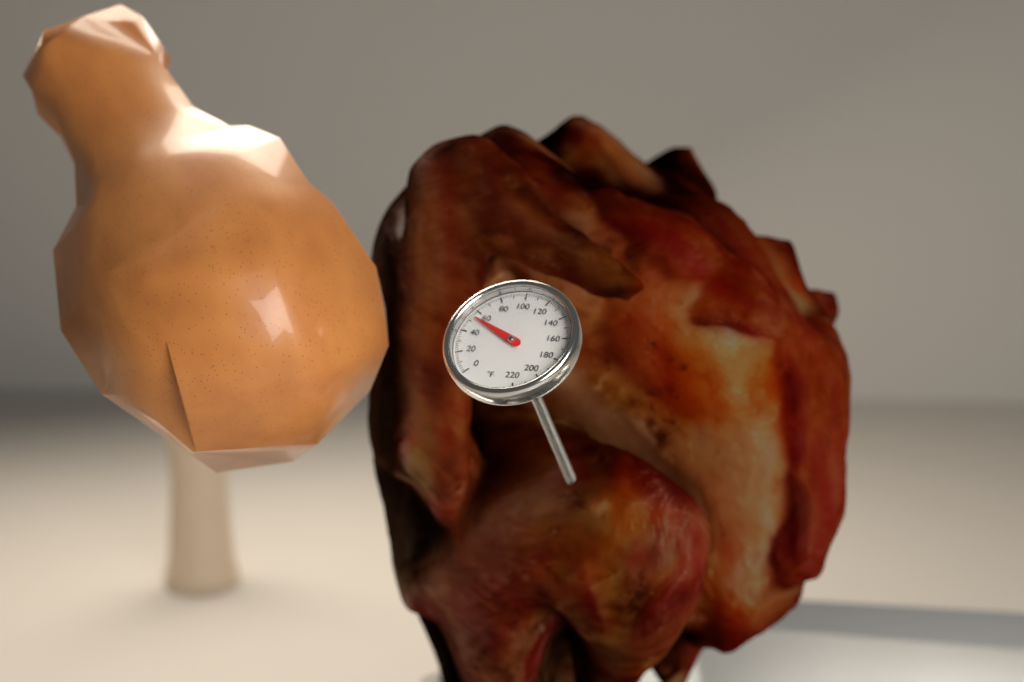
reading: 54 °F
